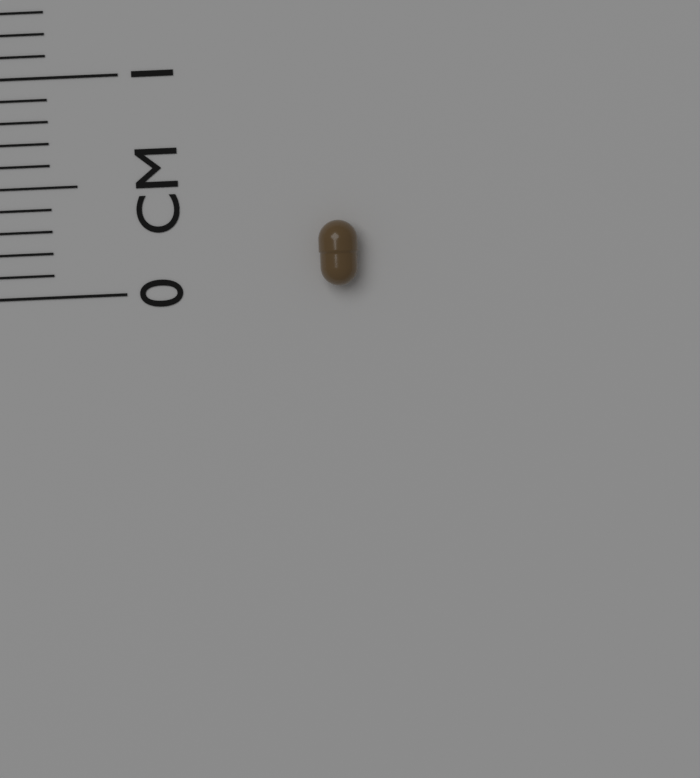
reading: 0.3 cm
